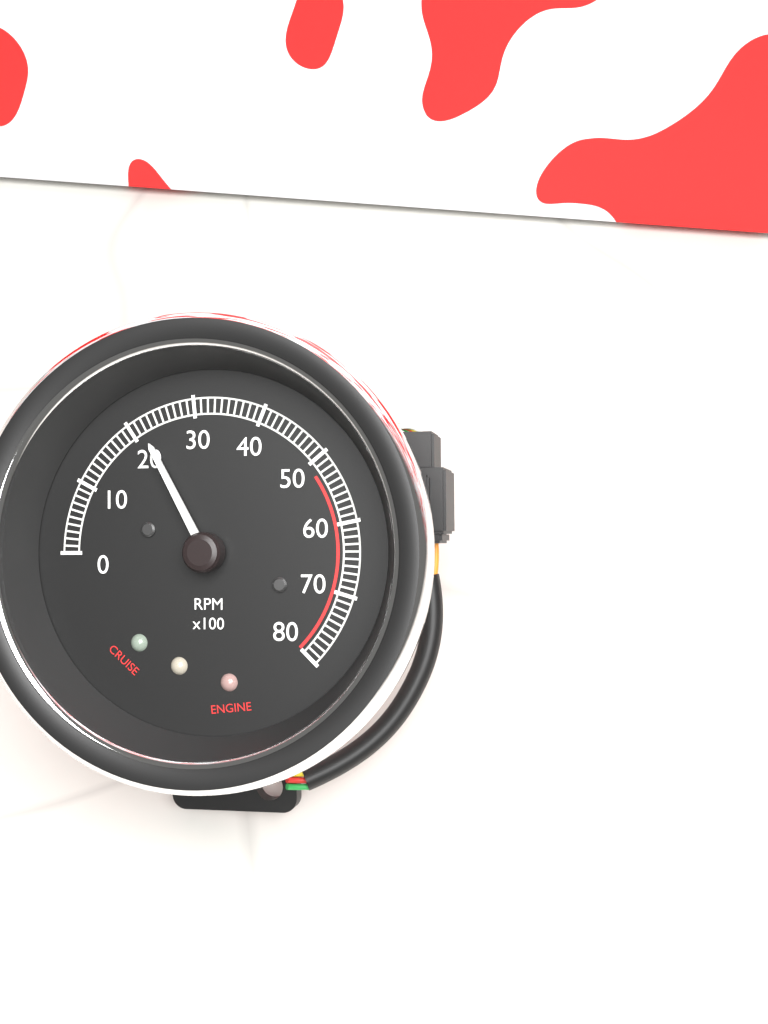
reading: 2200 RPM
